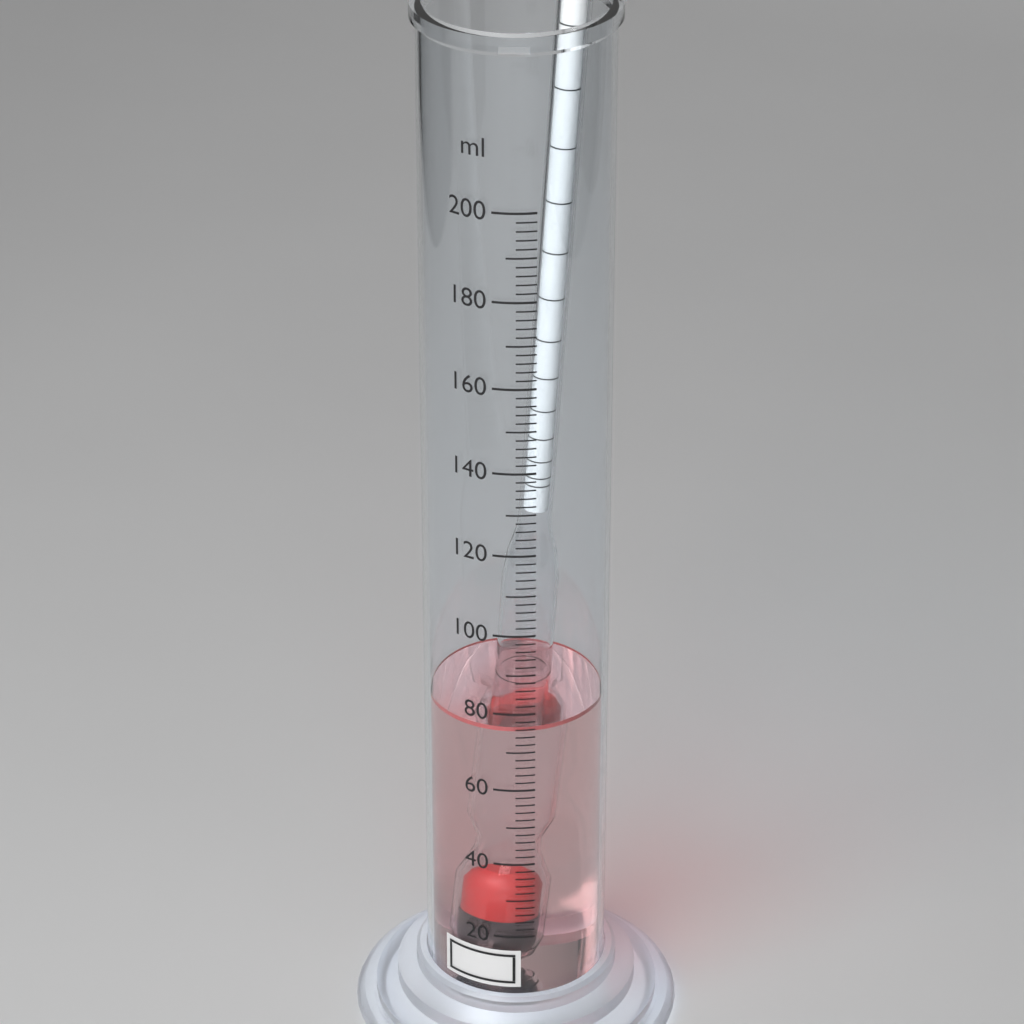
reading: 76 ml
